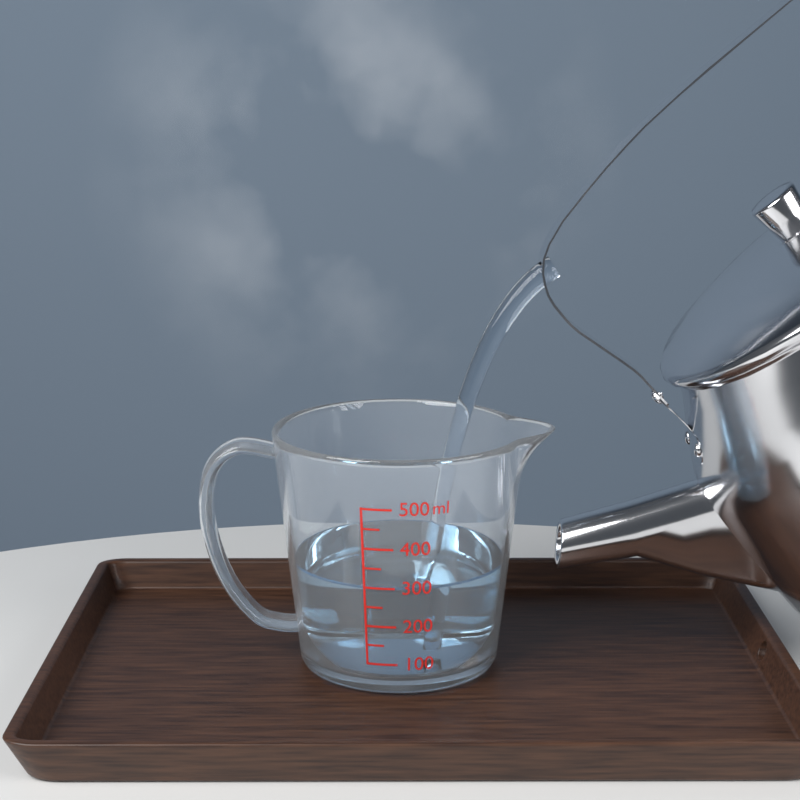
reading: 300 ml
